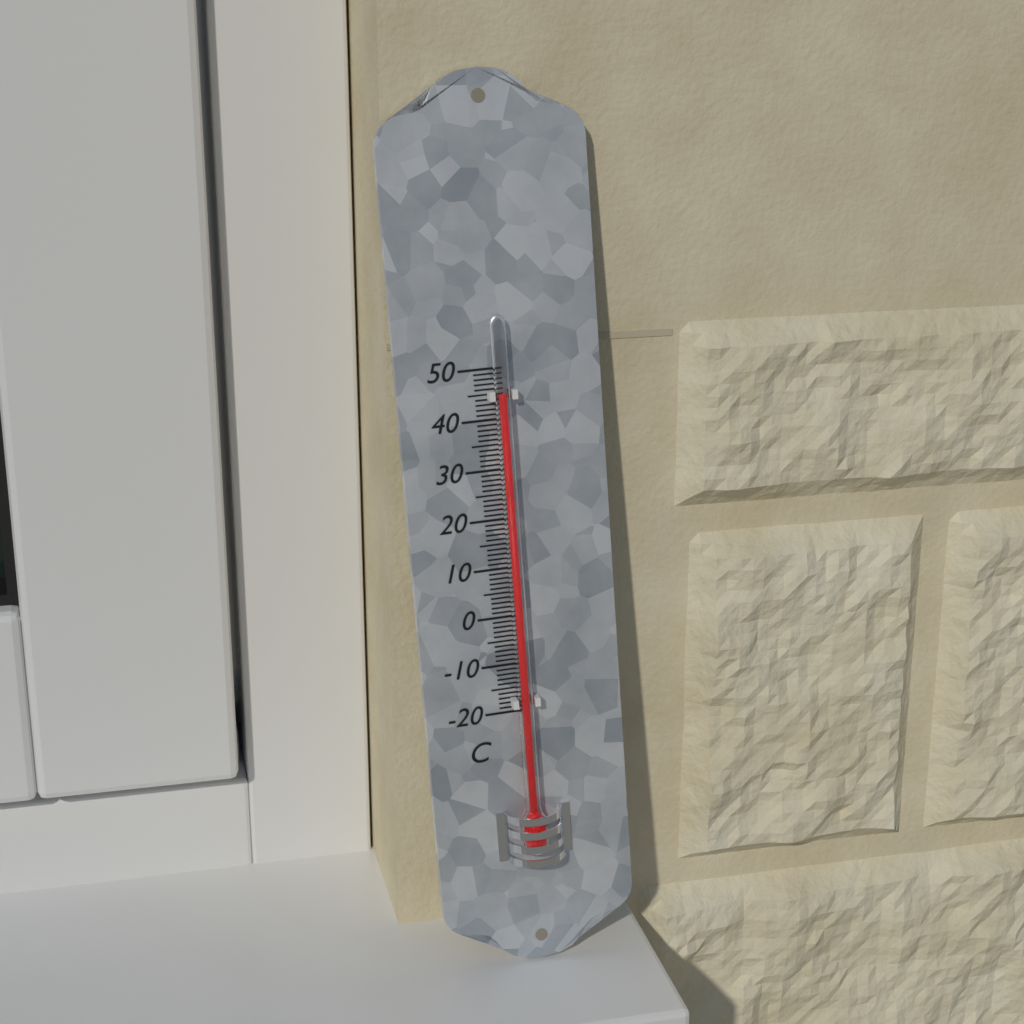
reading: 45 °C
